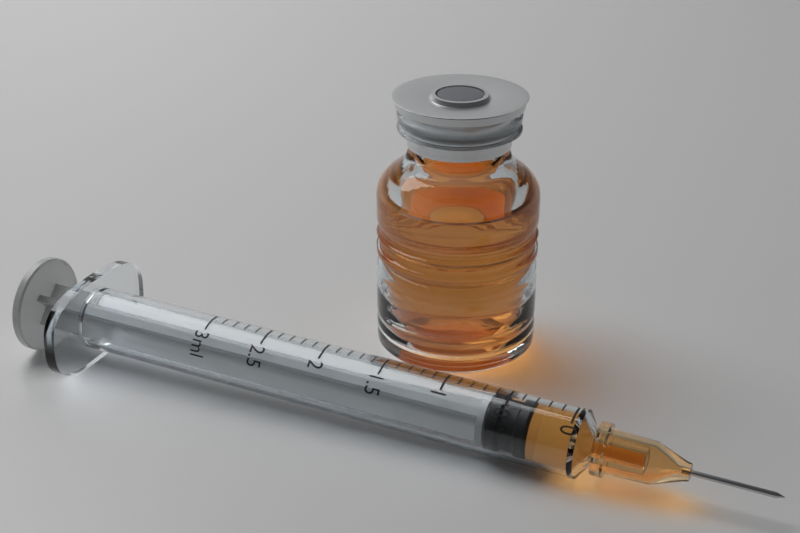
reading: 0.3 ml
